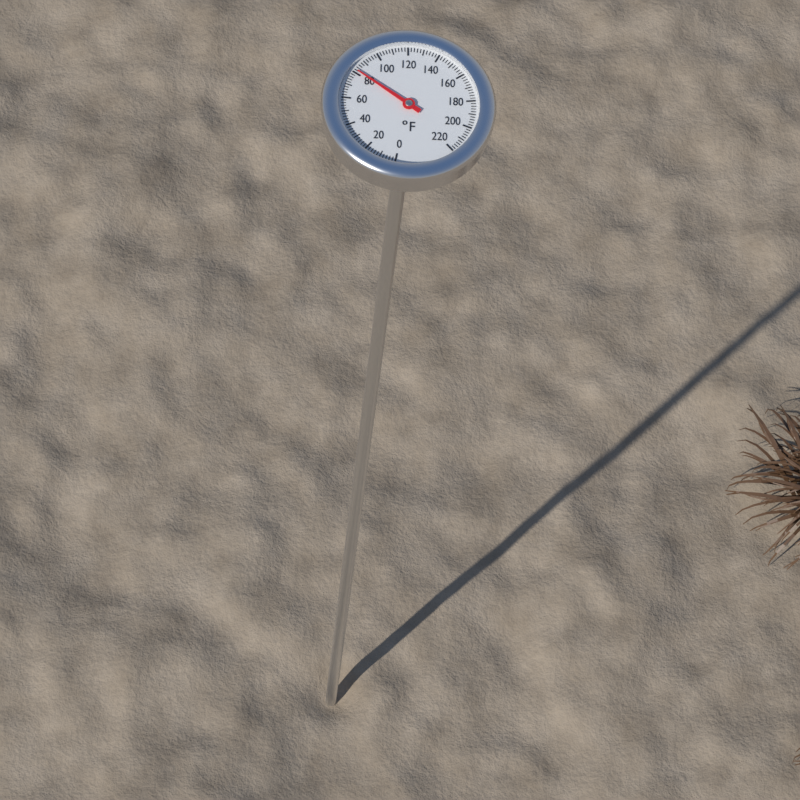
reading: 82 °F
